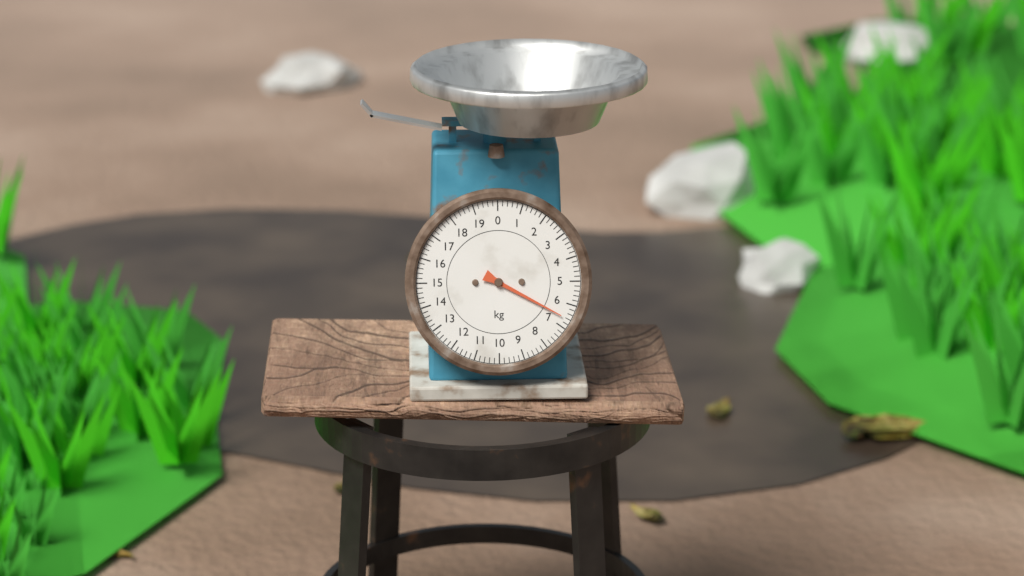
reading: 6.6 kg
